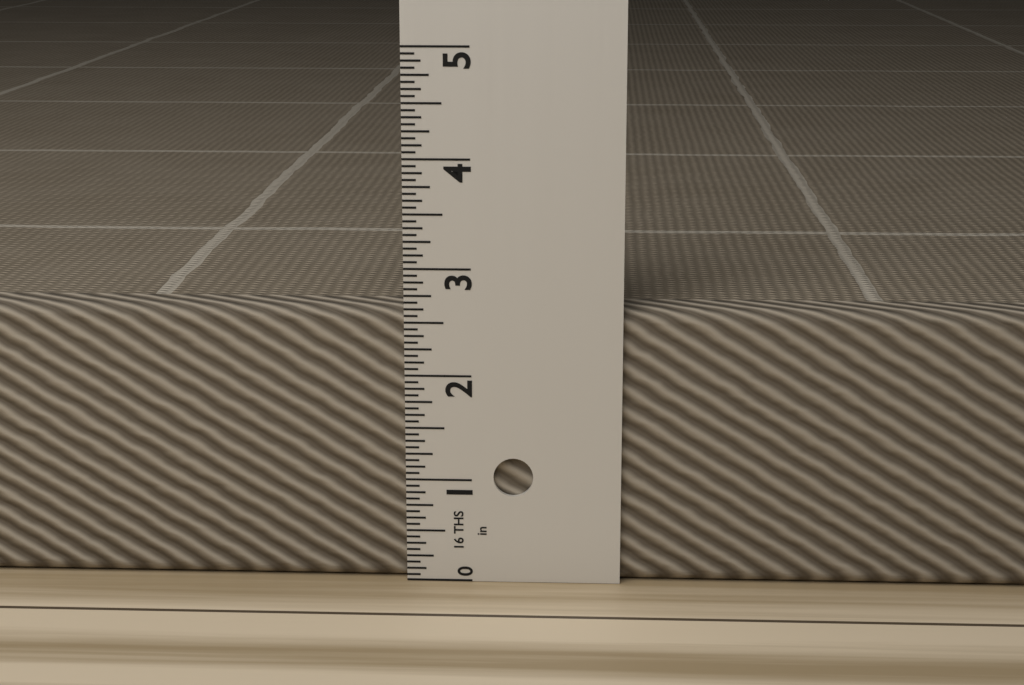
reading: 2.6250 in
